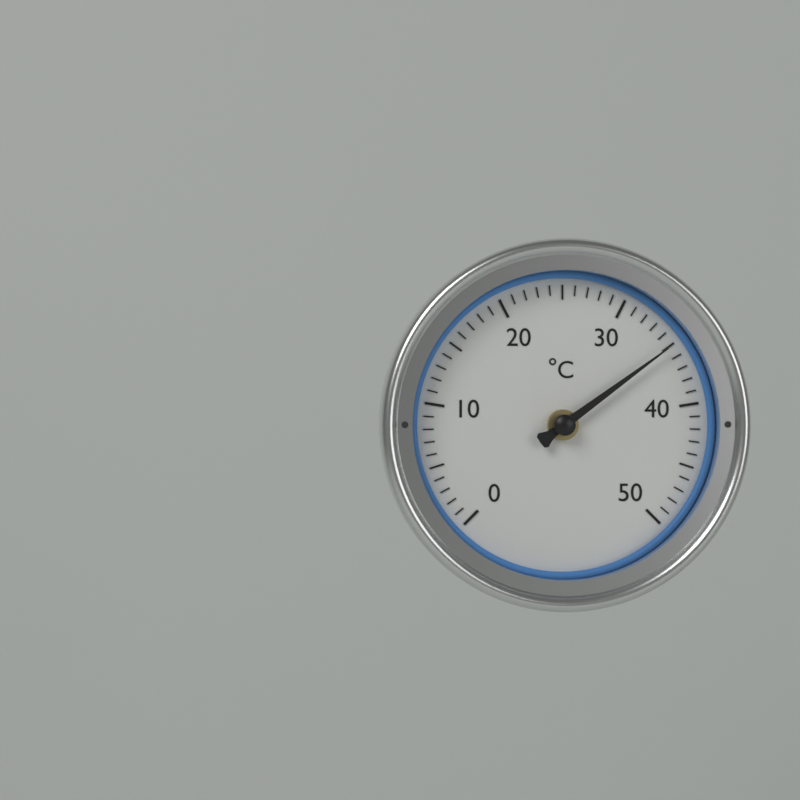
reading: 35 °C
